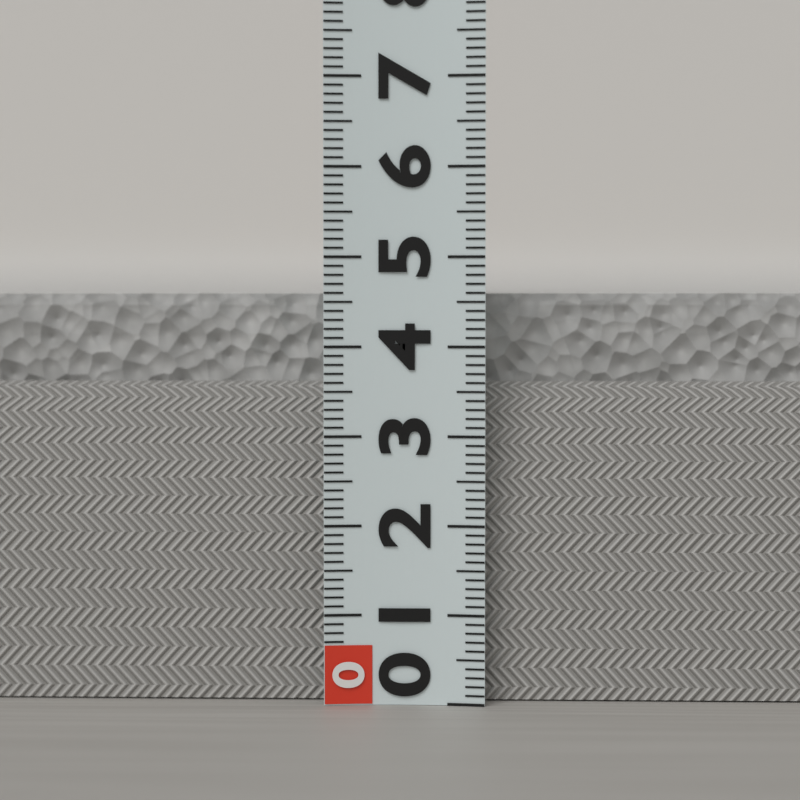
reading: 4.6 (no unit)
